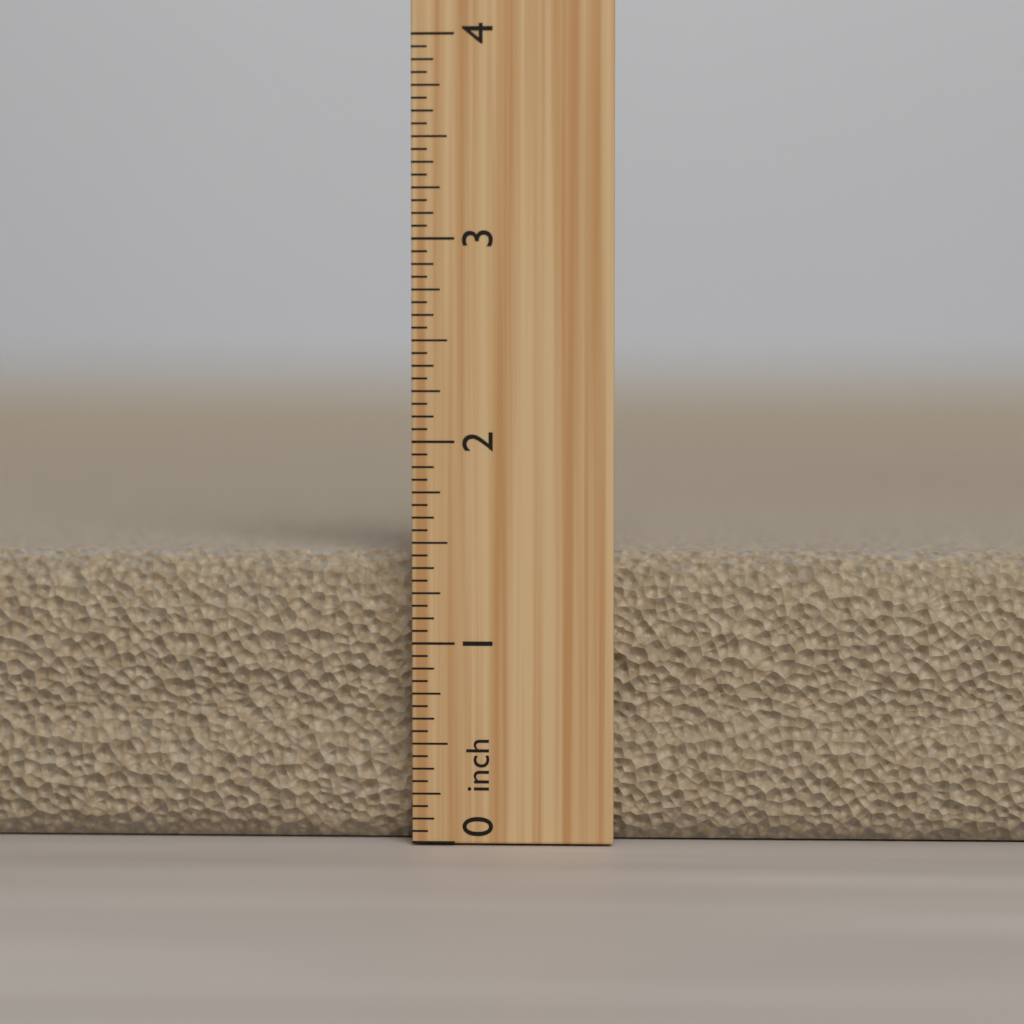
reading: 1.4375 inch
